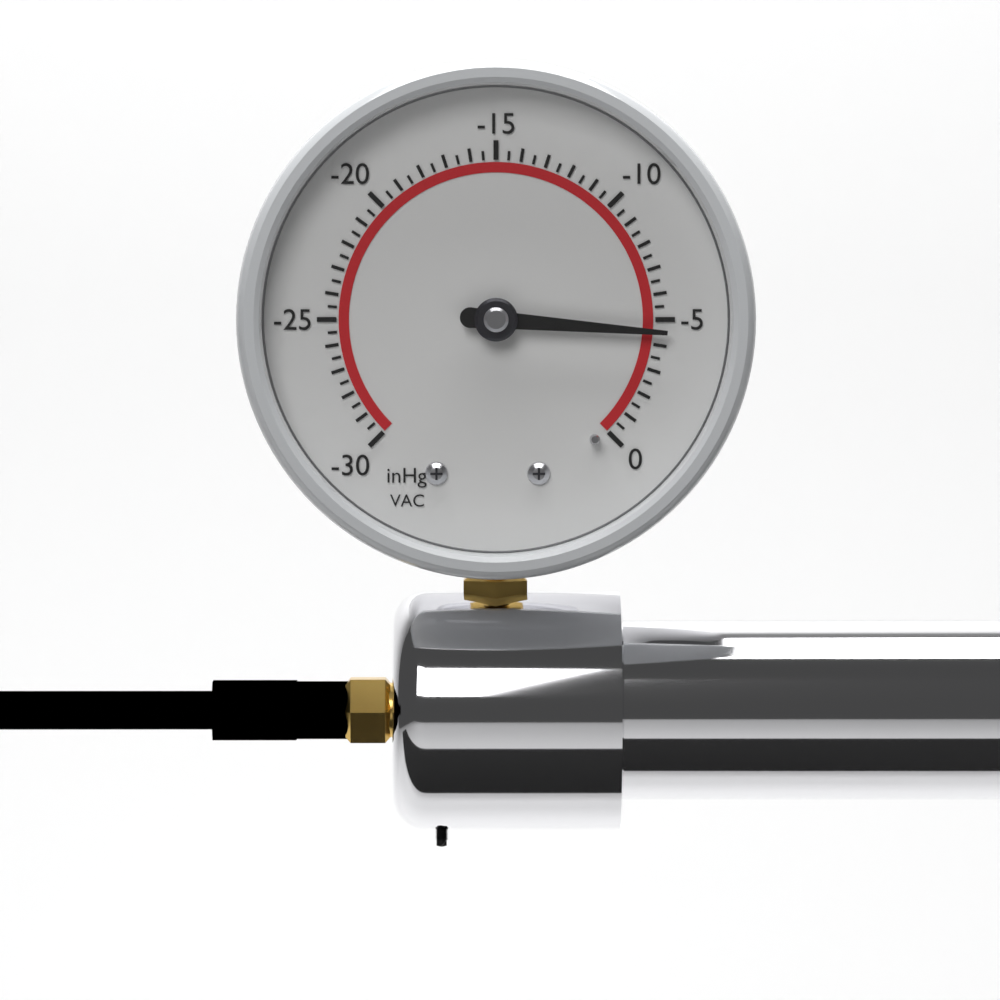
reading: -4.5 inHg
